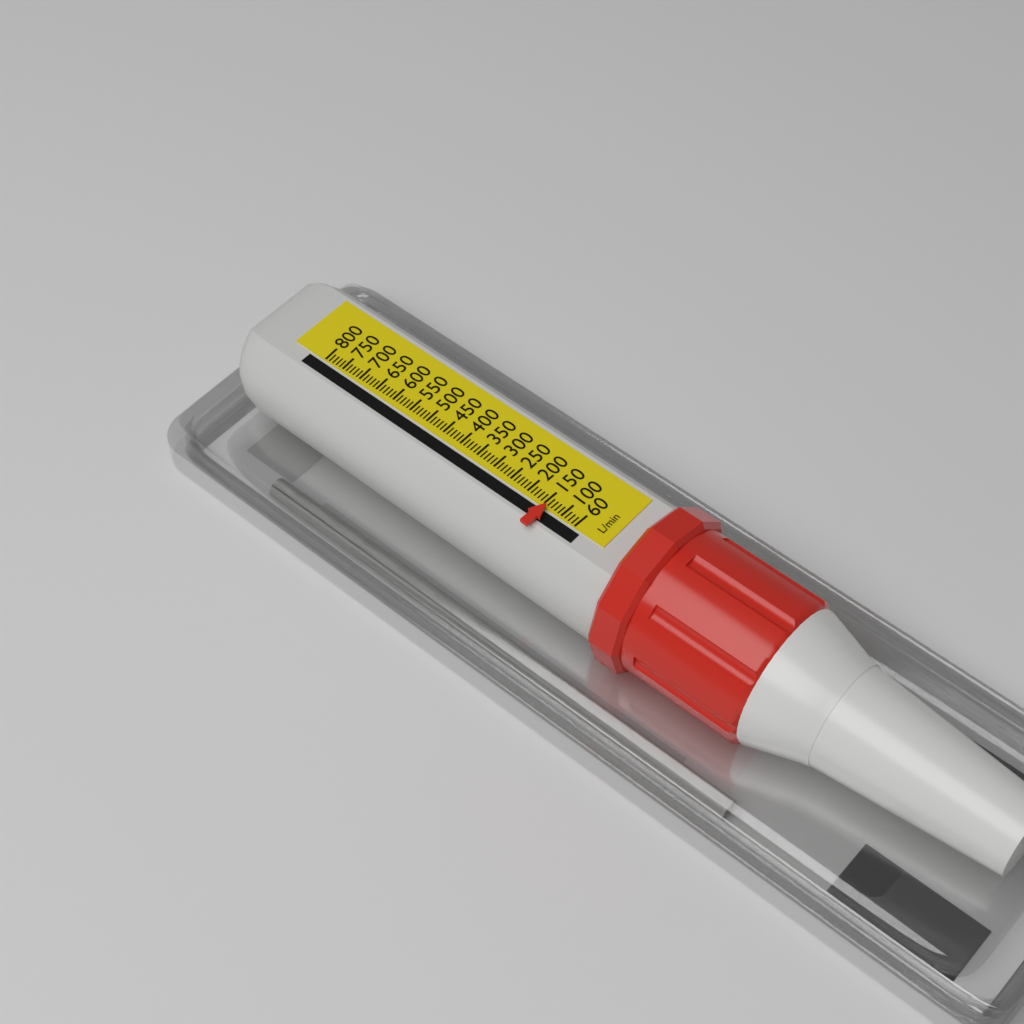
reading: 140 L/min
